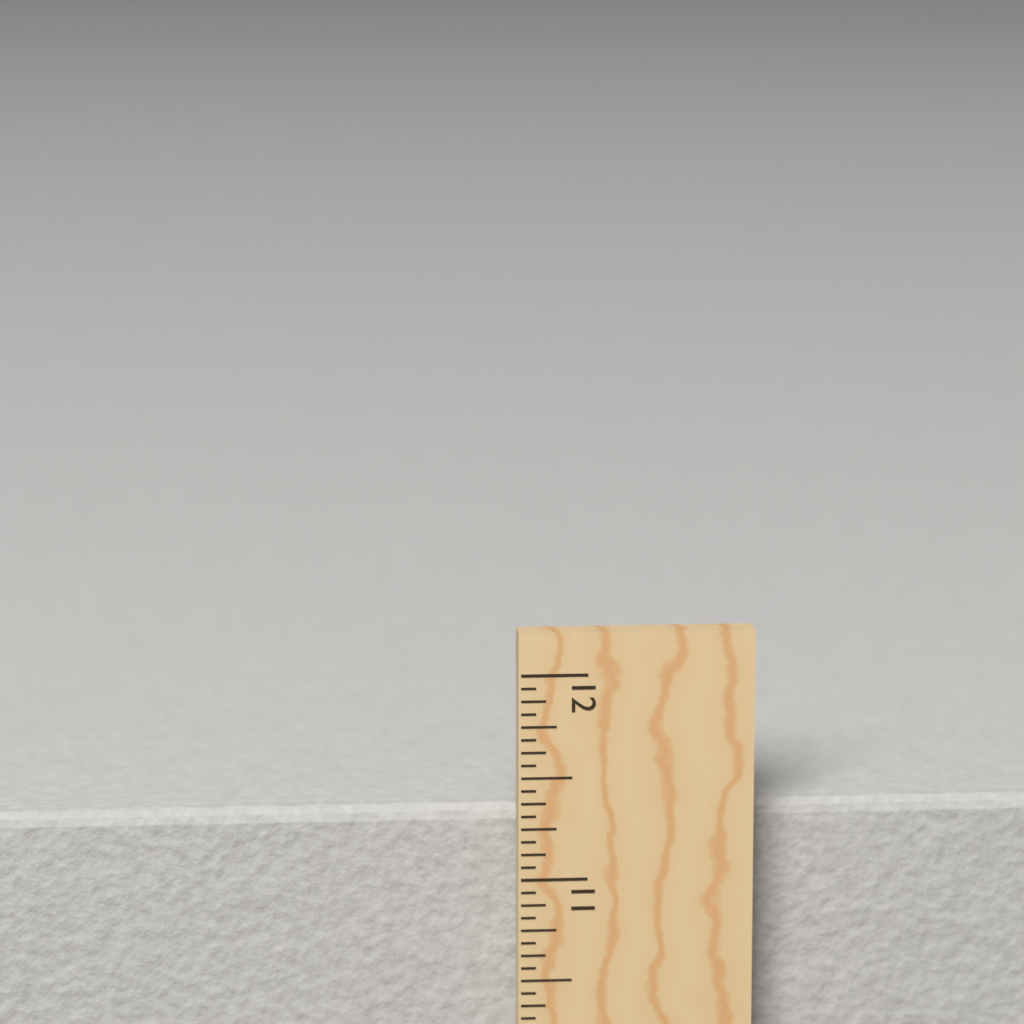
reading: 11.3125 in
